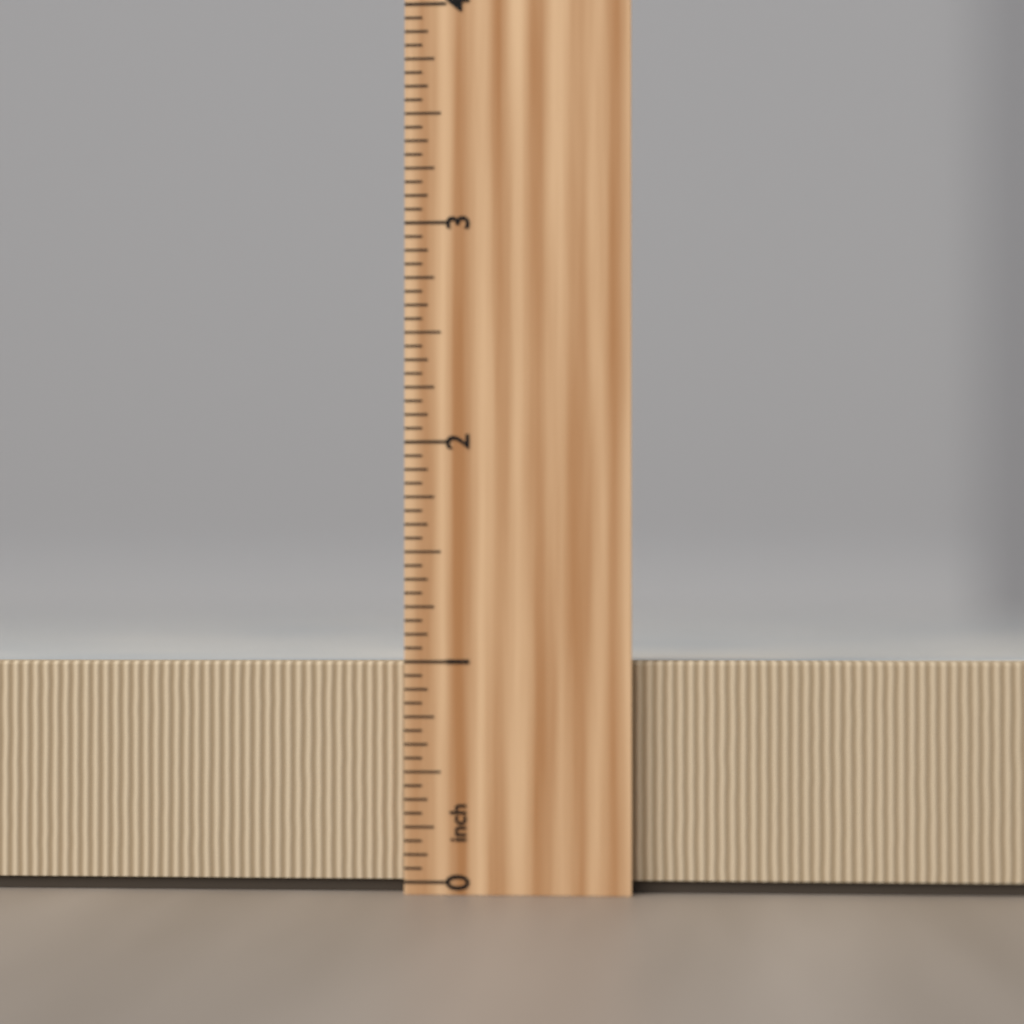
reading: 1.0000 inch
